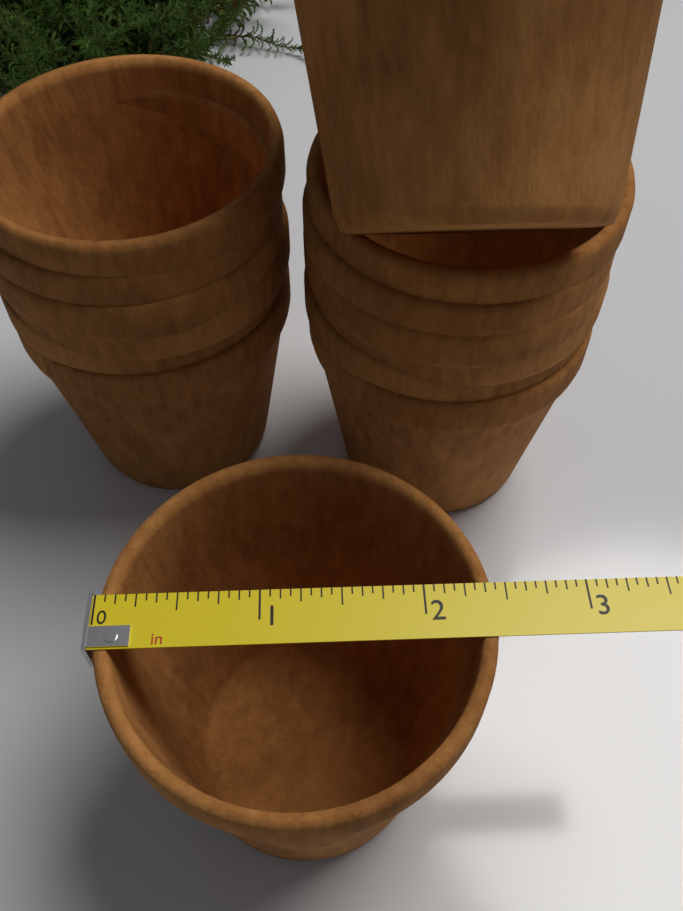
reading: 2.4375 in
